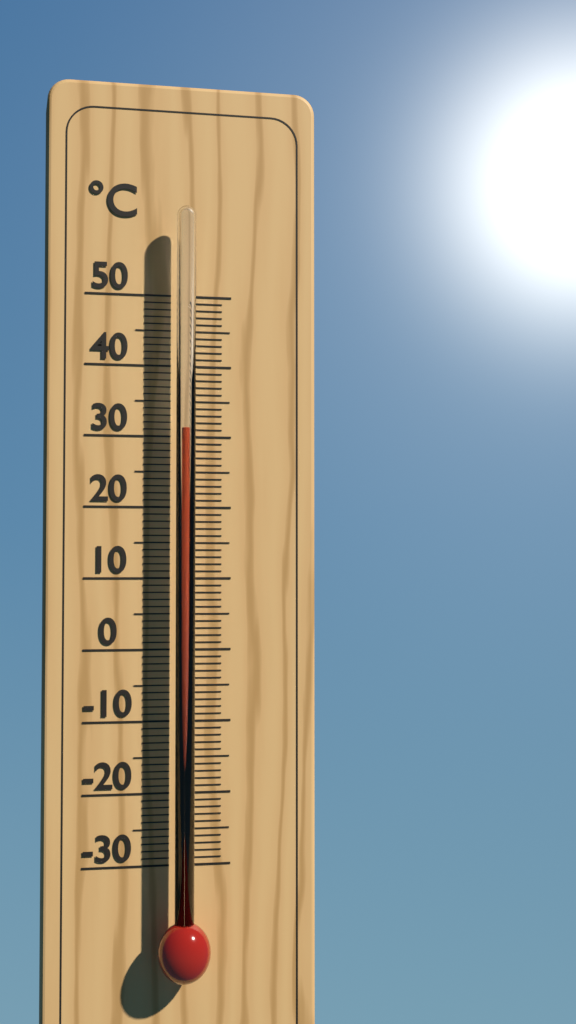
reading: 31 °C
